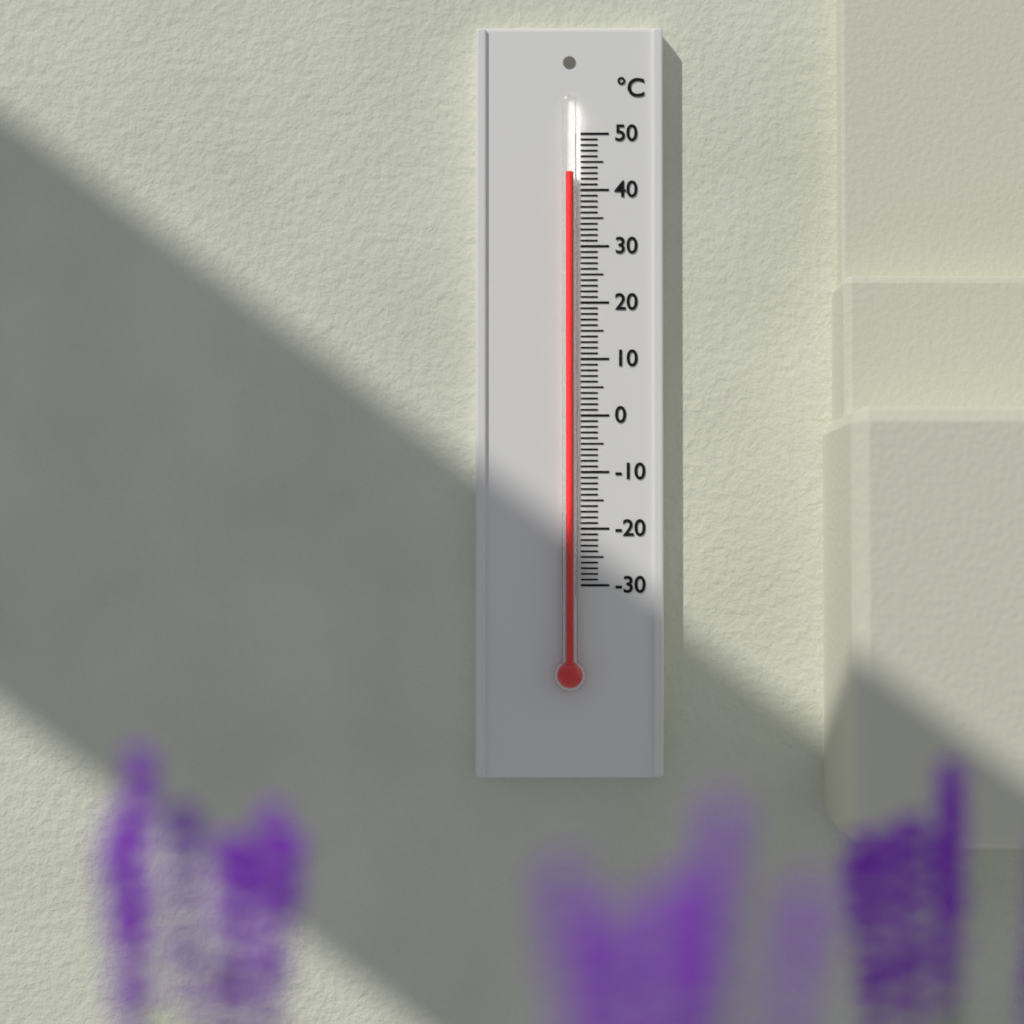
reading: 43 °C
